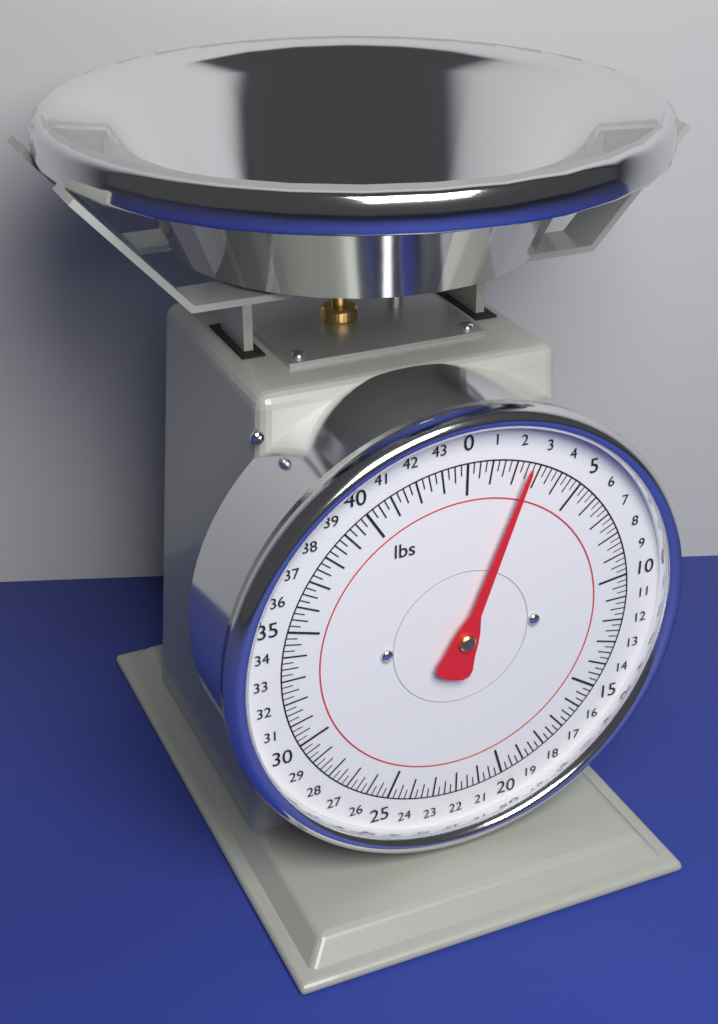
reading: 2.50 lbs
